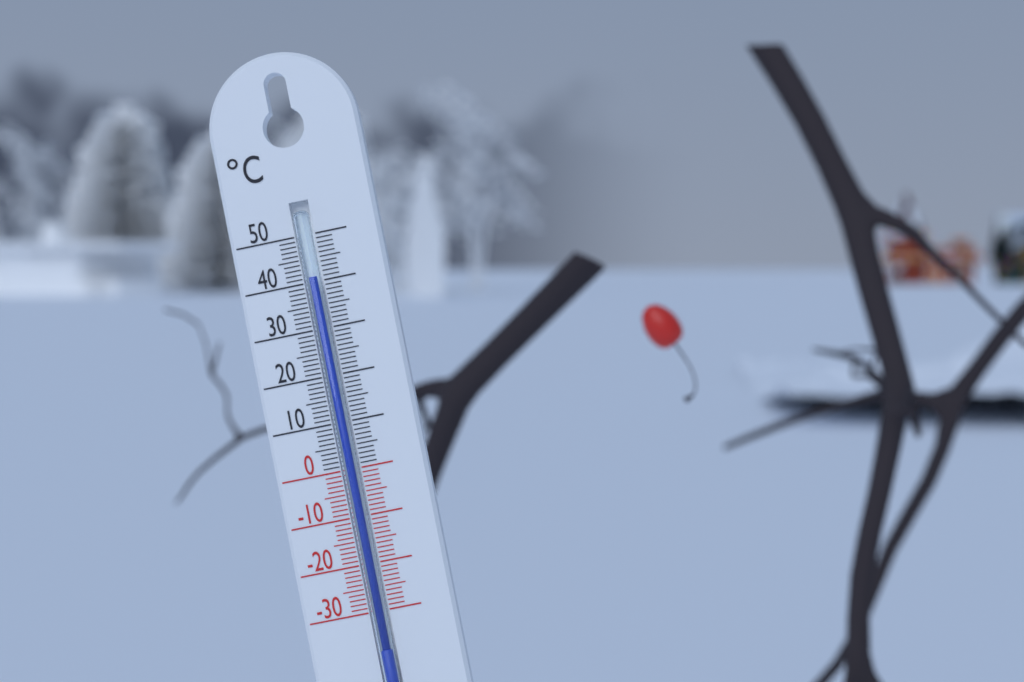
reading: 41 °C
